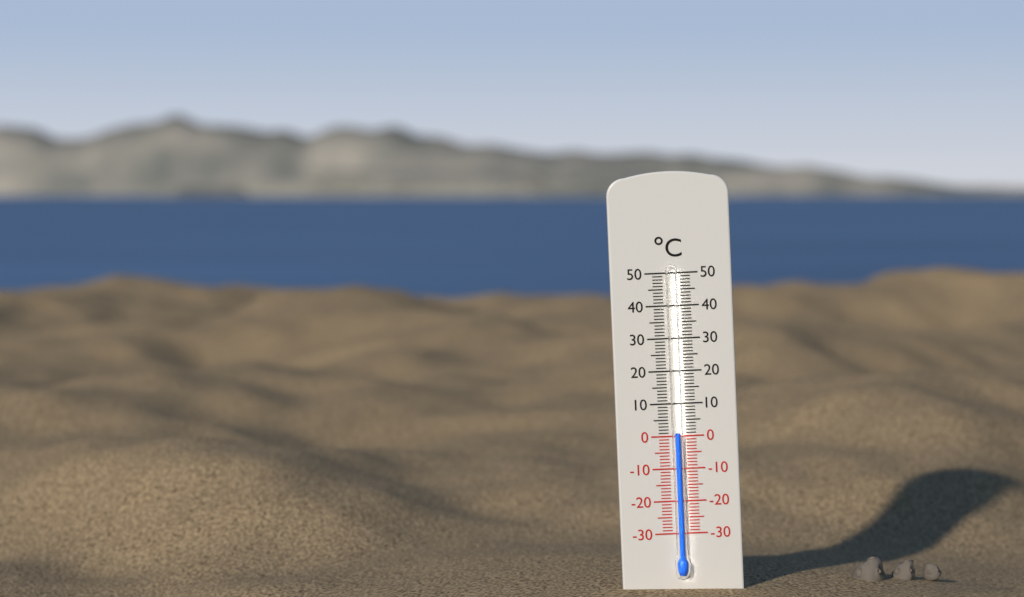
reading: 1 °C
